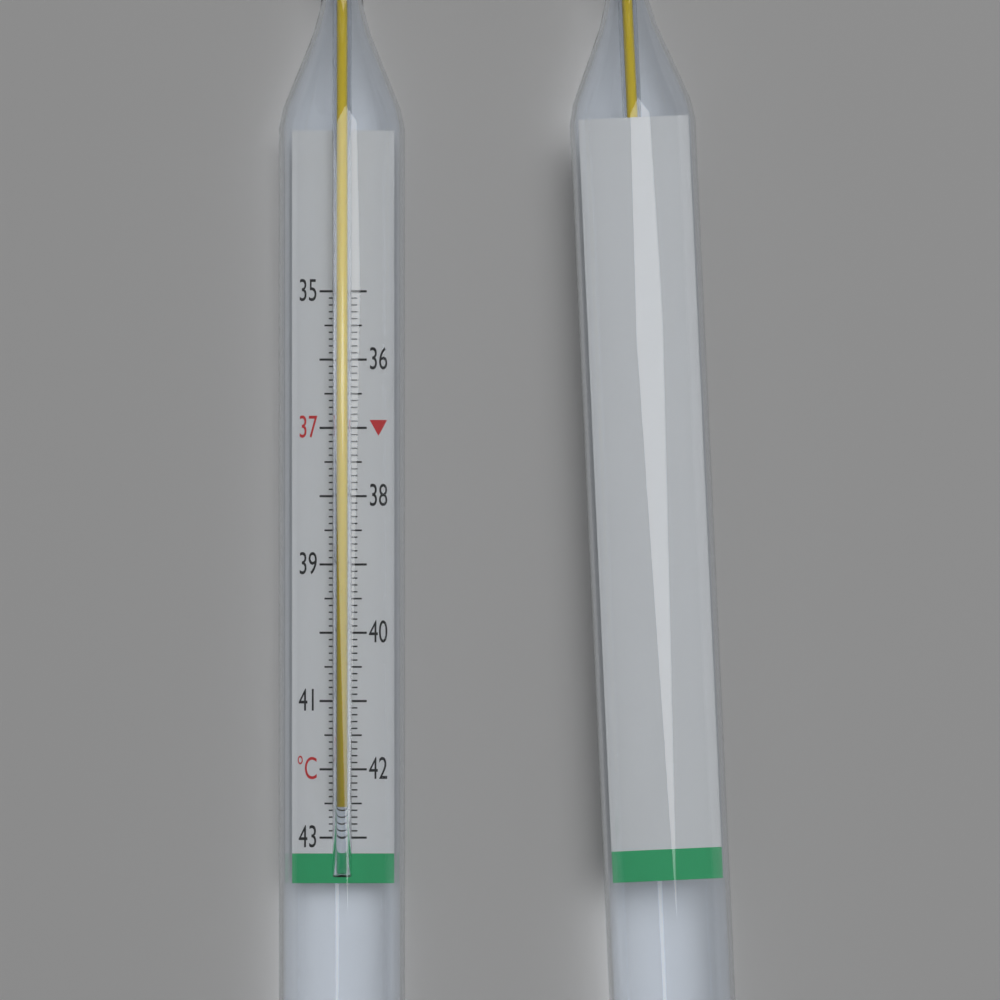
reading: 42.5 °C
